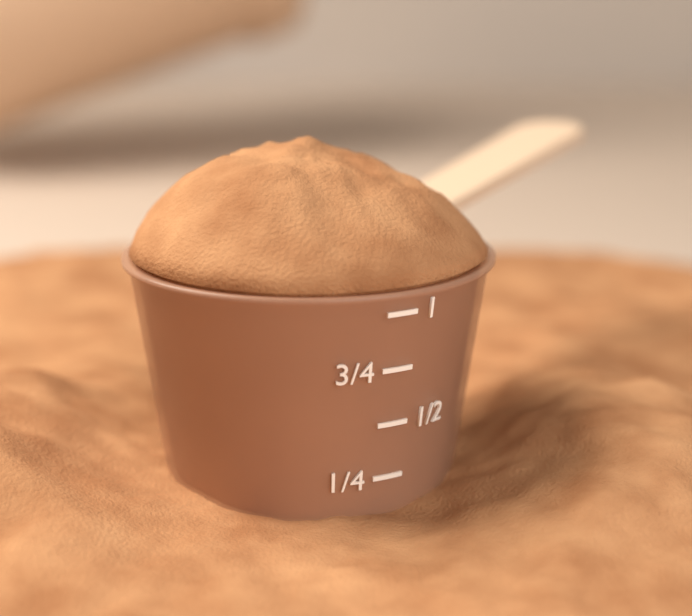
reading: 1.00 (no unit)
